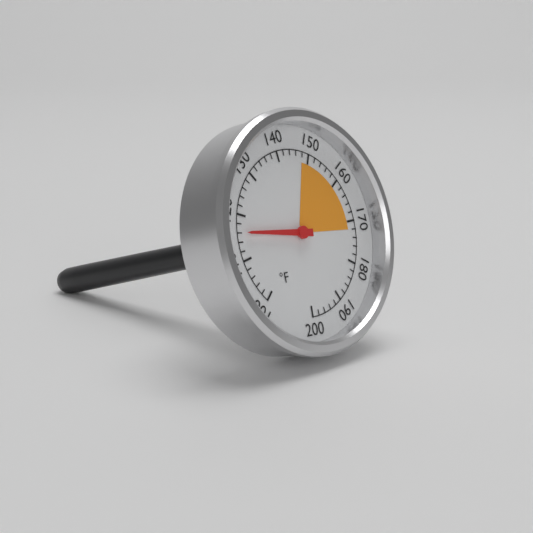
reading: 116 °F
